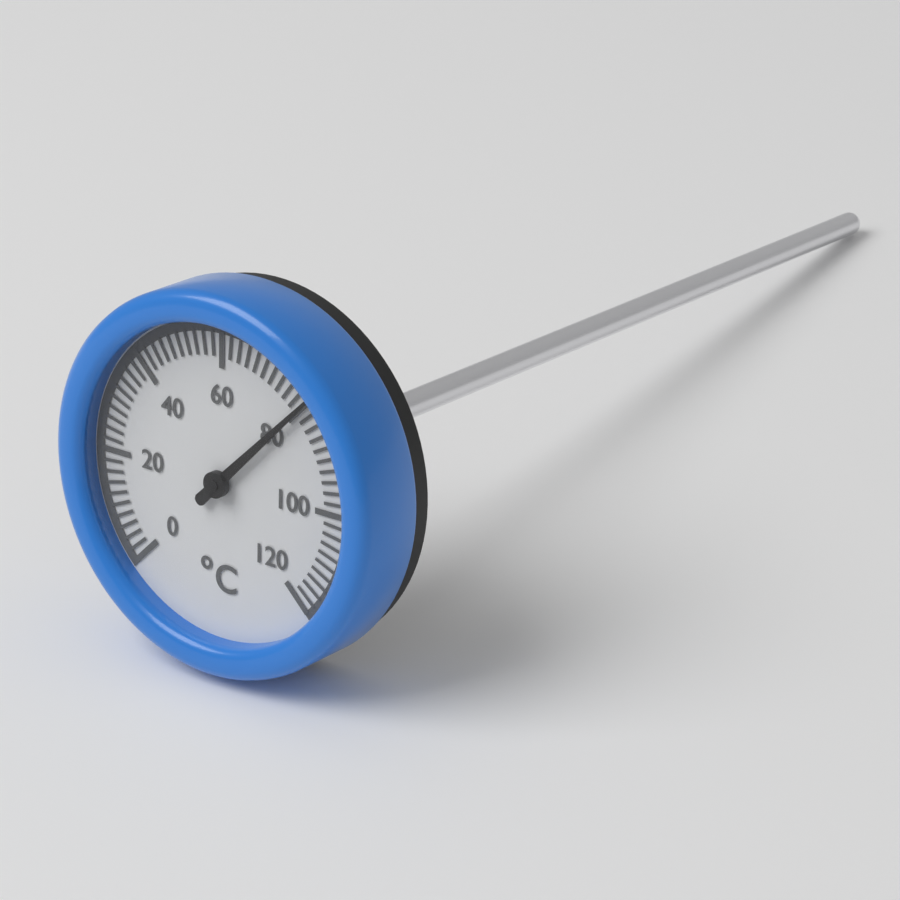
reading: 80 °C
